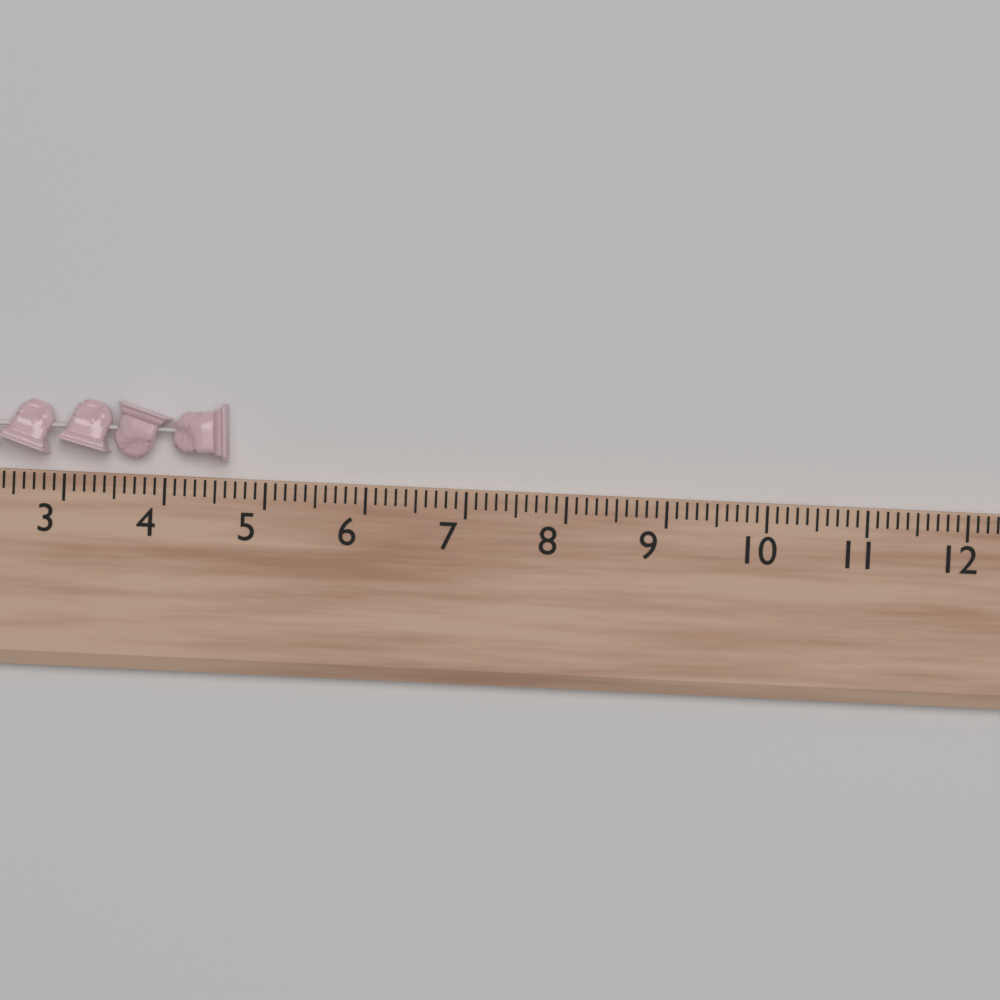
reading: 4.6 (no unit)
